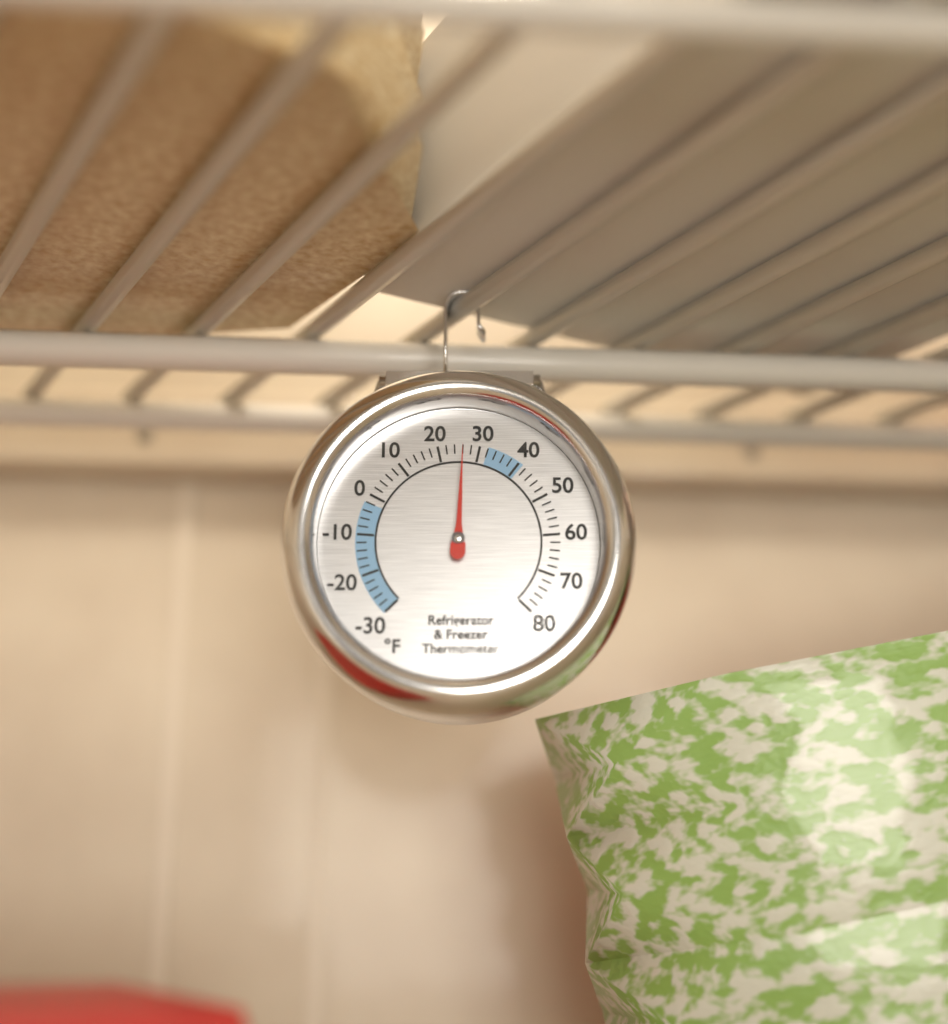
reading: 26 °F
